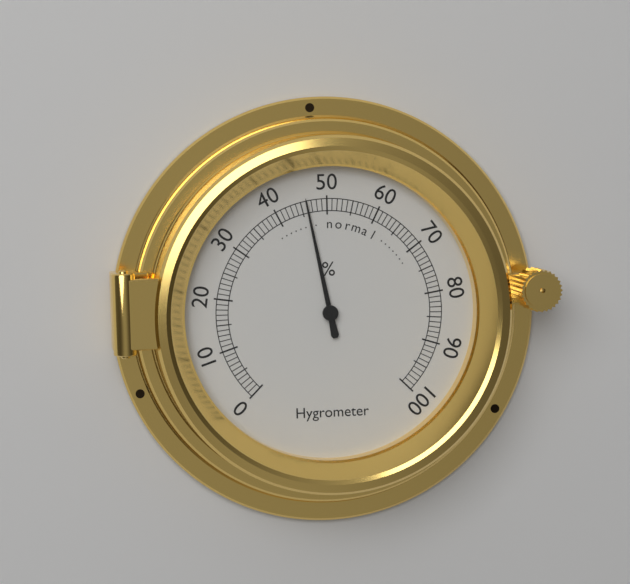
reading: 46 %
